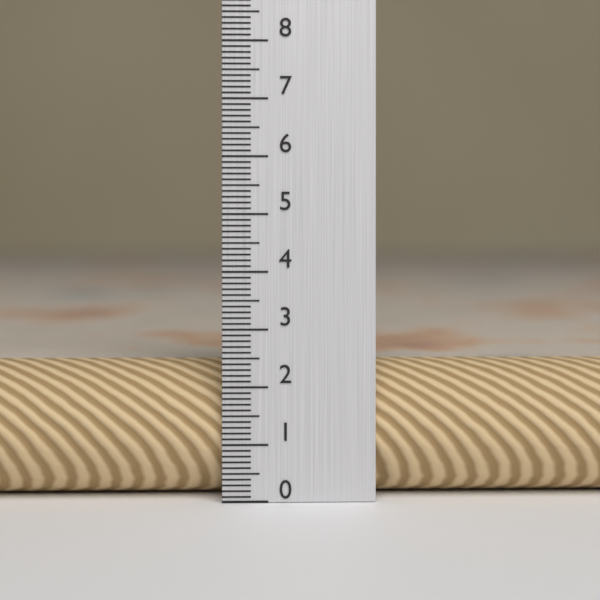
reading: 2.4 (no unit)
